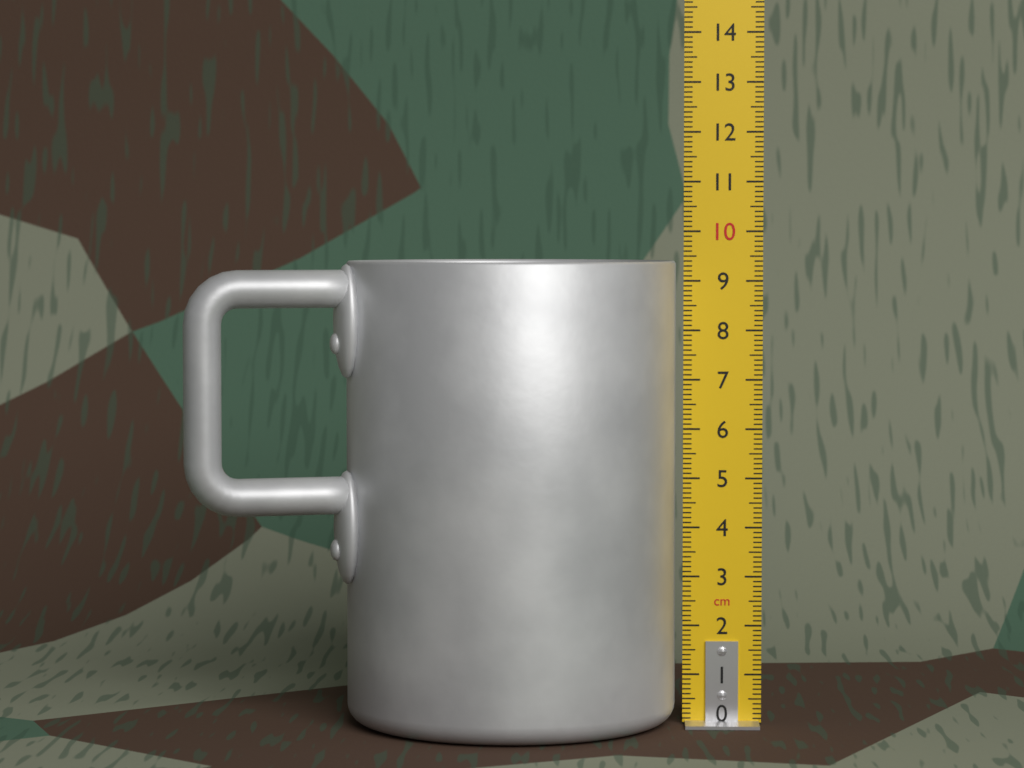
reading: 9.4 cm
